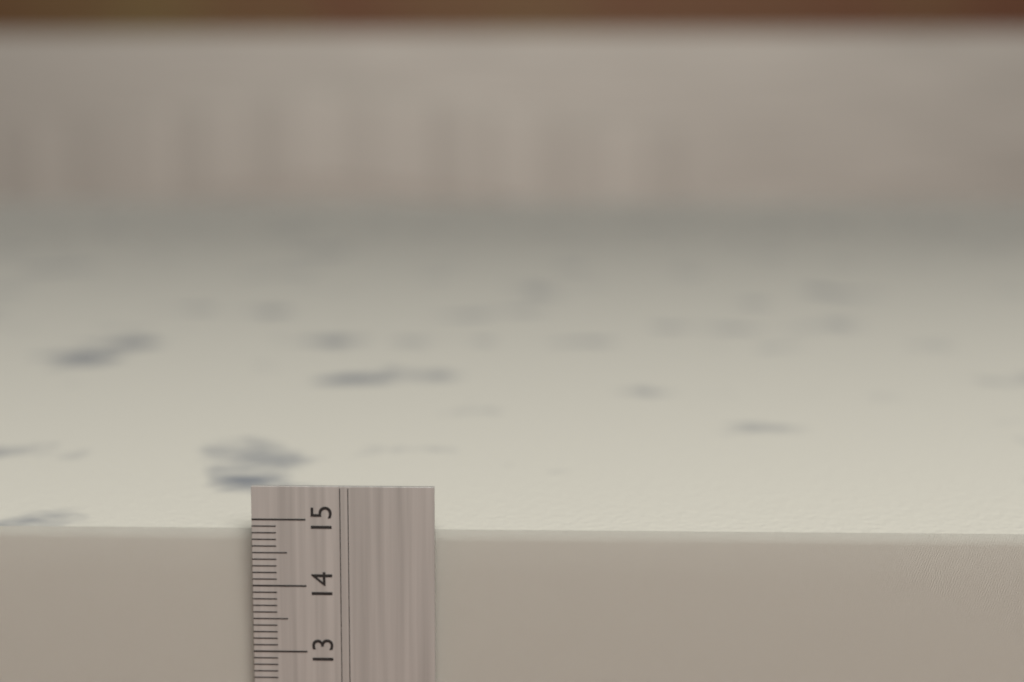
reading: 14.8 cm
